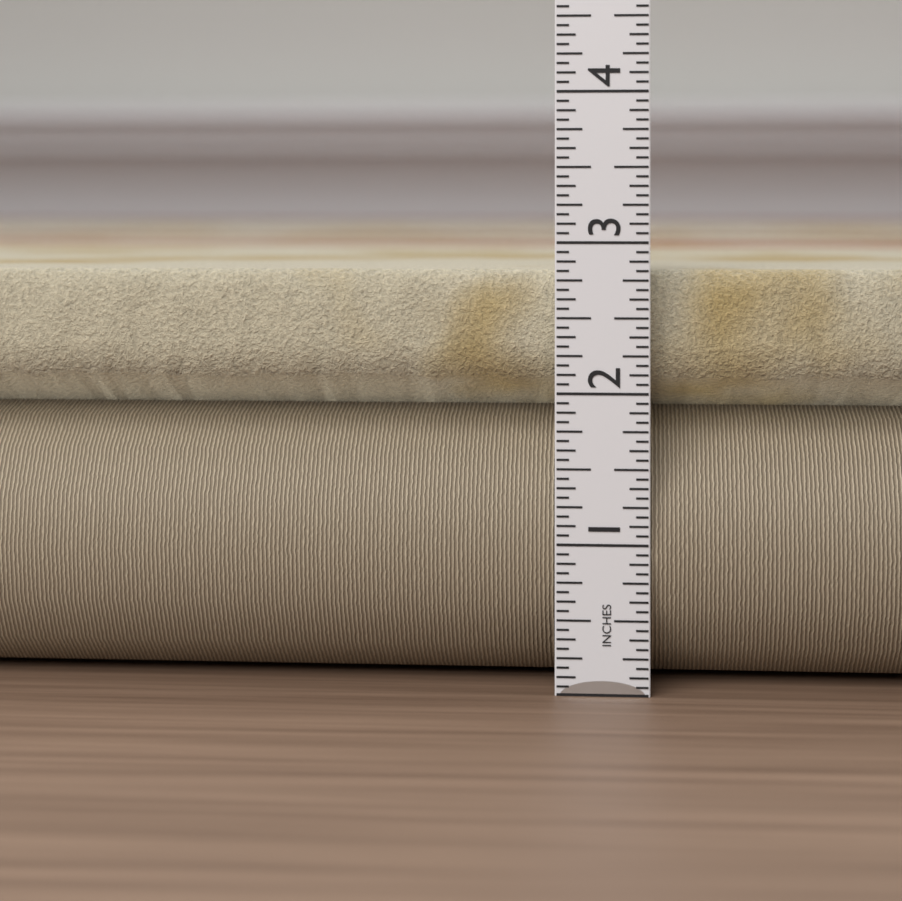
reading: 2.8125 in
